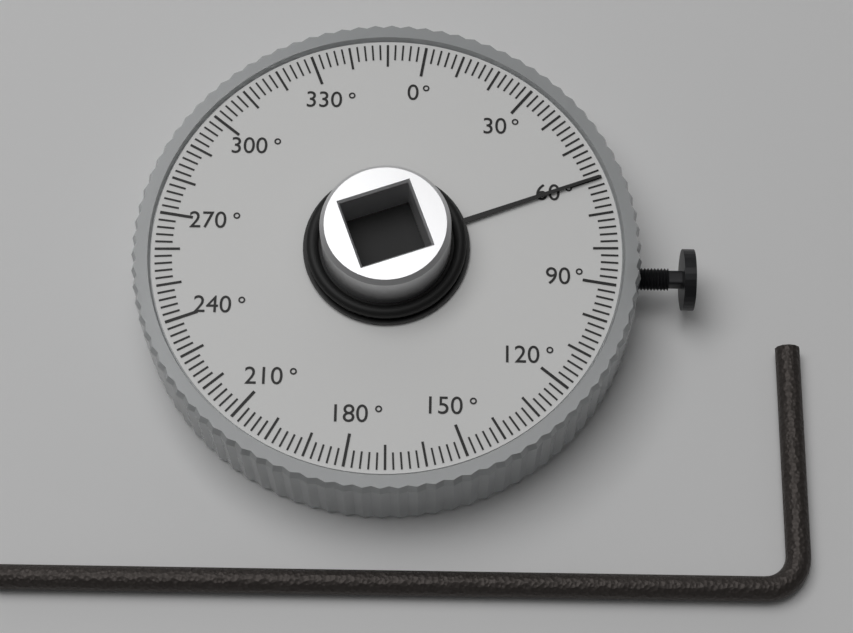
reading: 60 °
